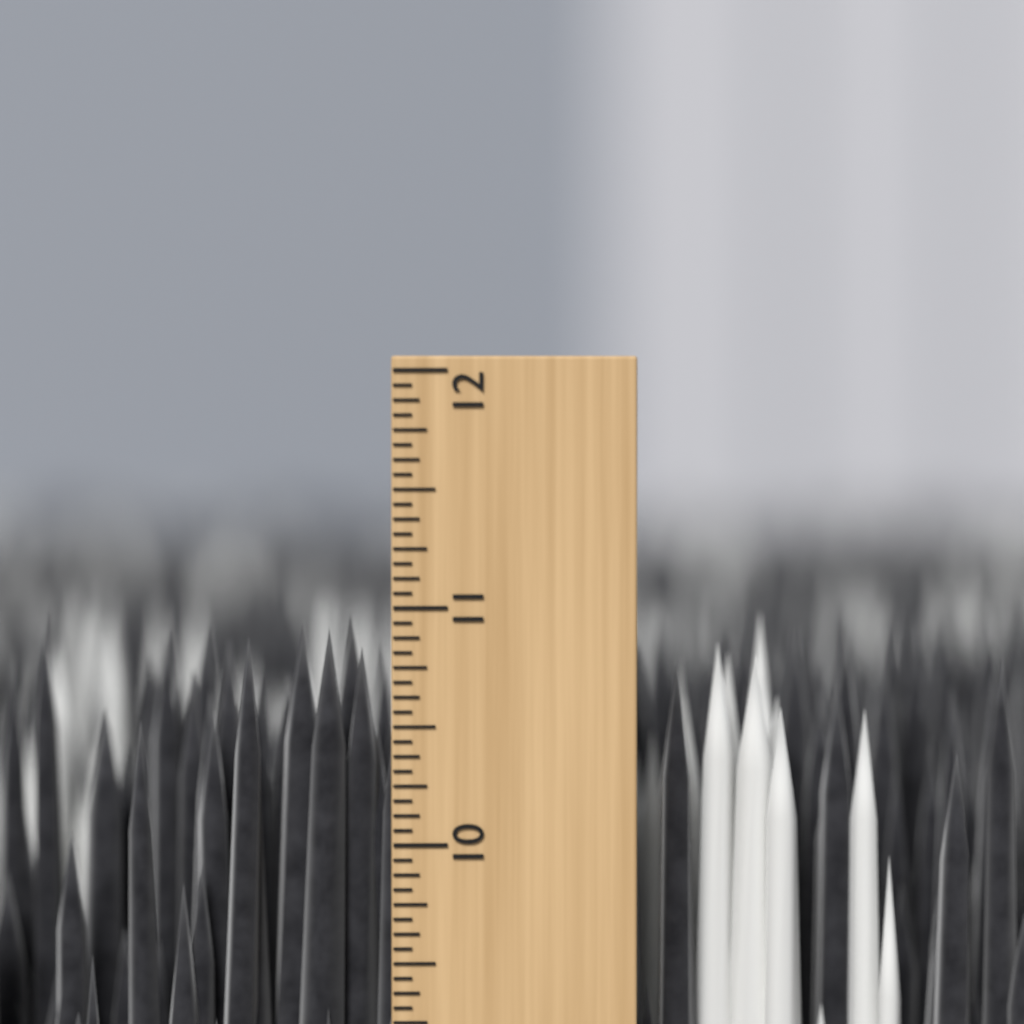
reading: 10.9375 inch
